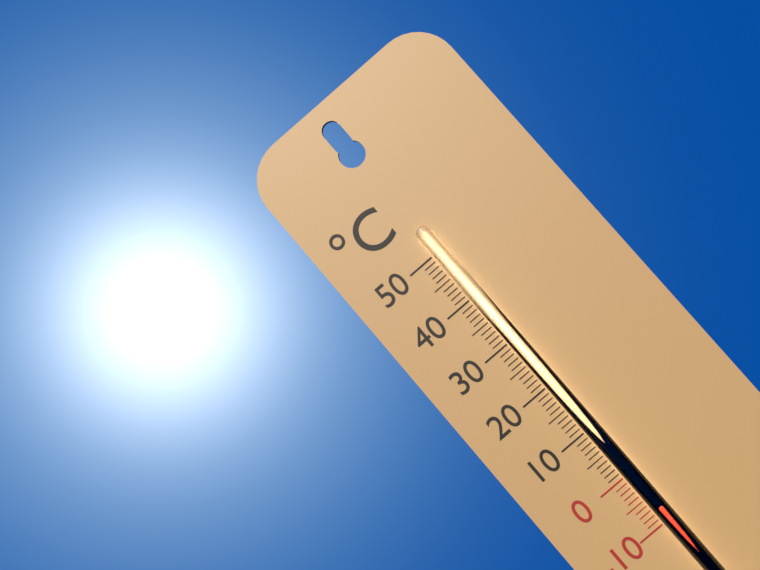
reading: -7 °C
